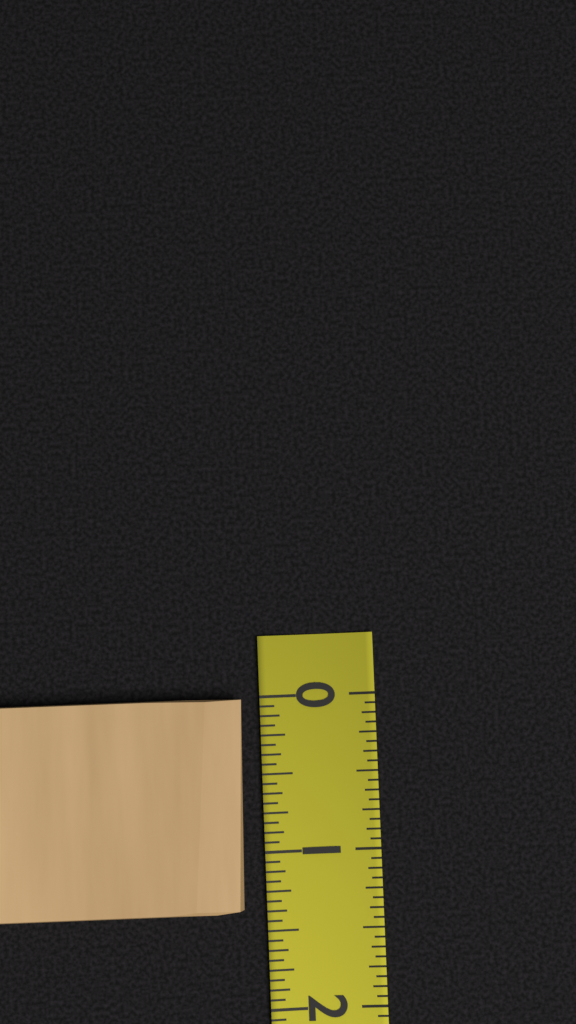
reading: 1.3750 (no unit)
